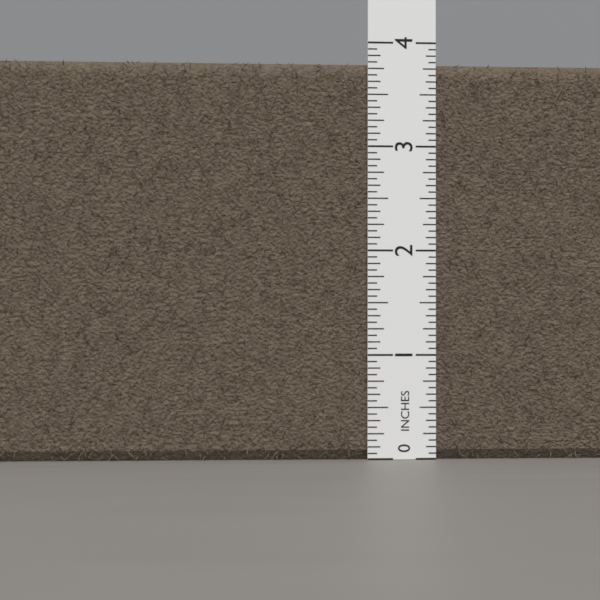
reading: 3.8125 in
